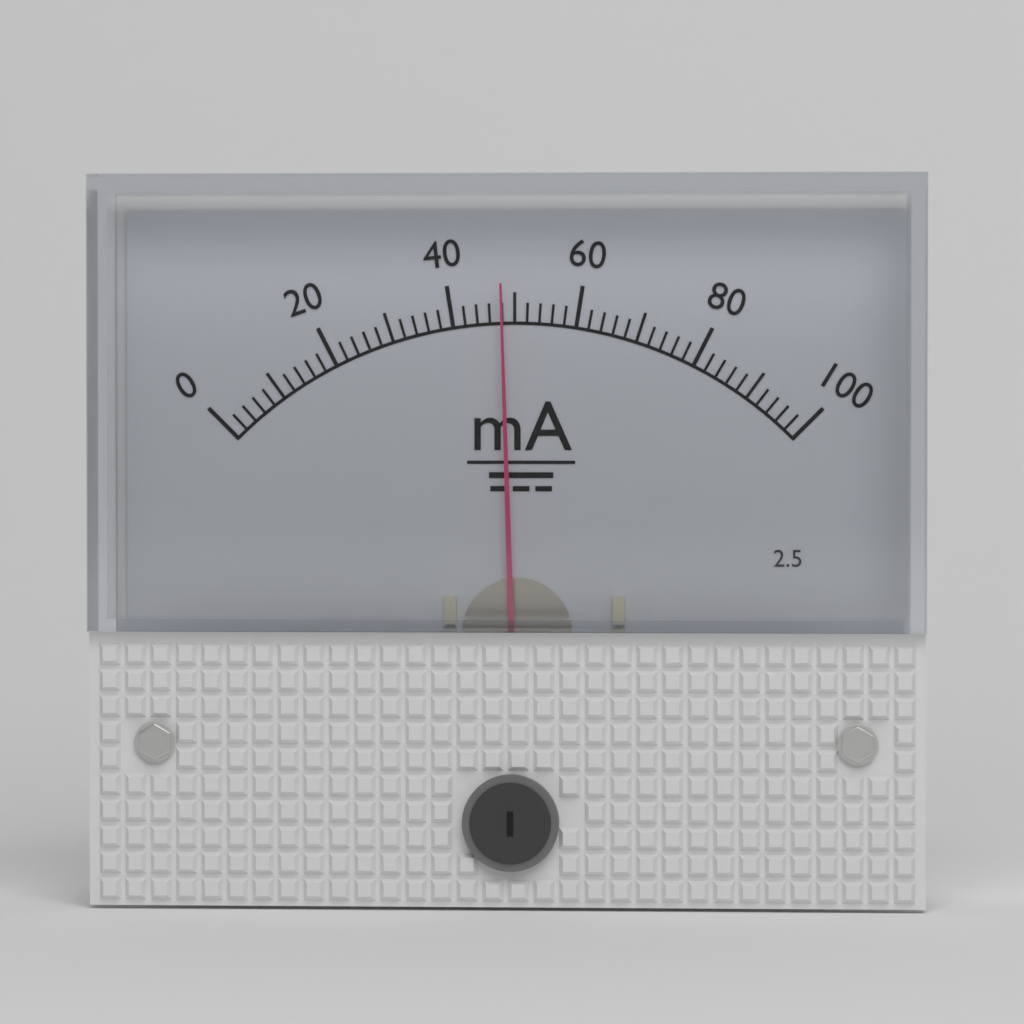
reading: 48 mA
